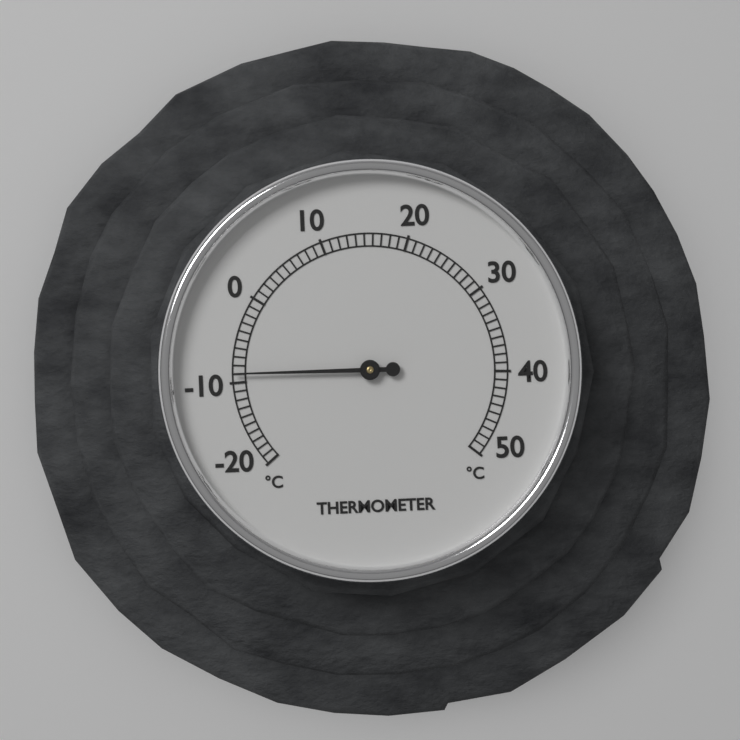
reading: -9 °C
